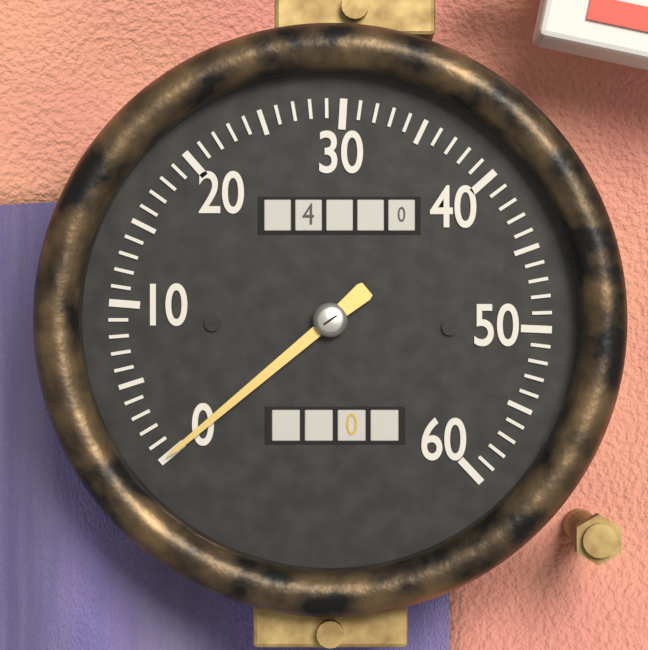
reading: 0 (no unit)
